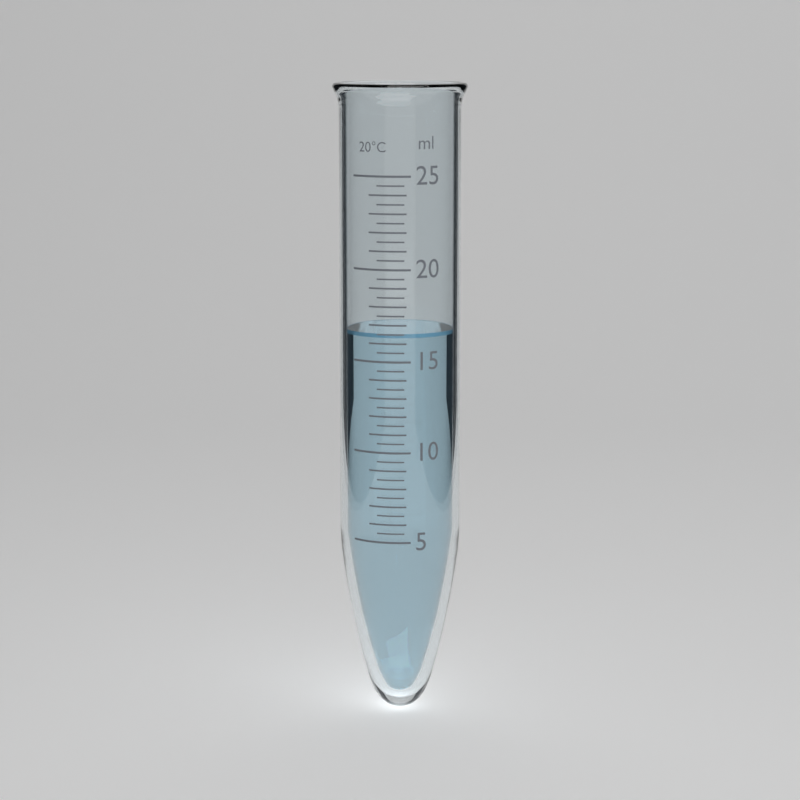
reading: 16.5 ml
